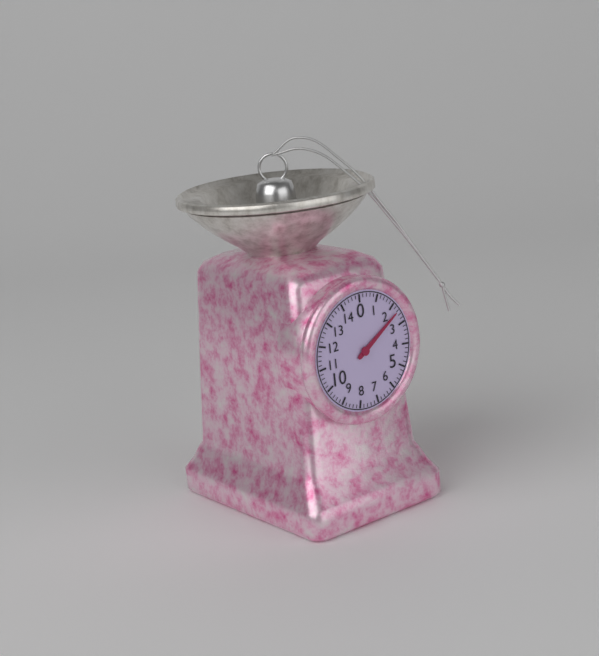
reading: 2.4 (no unit)
